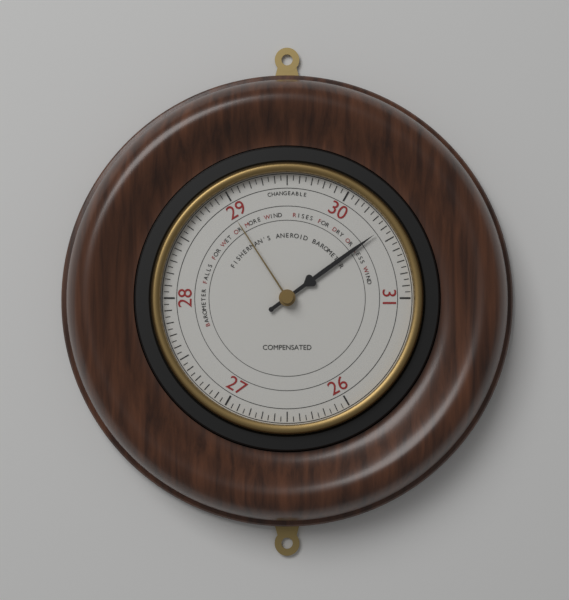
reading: 30.40 (no unit)
